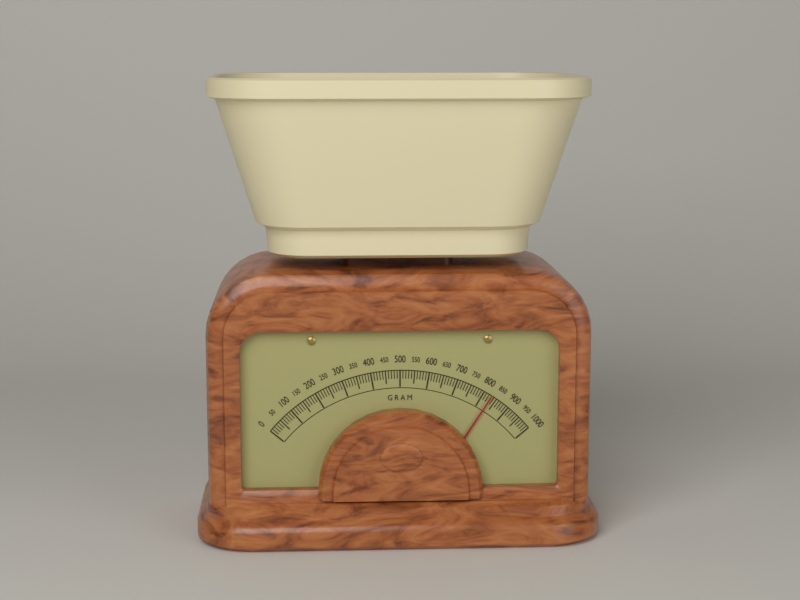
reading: 830 g
